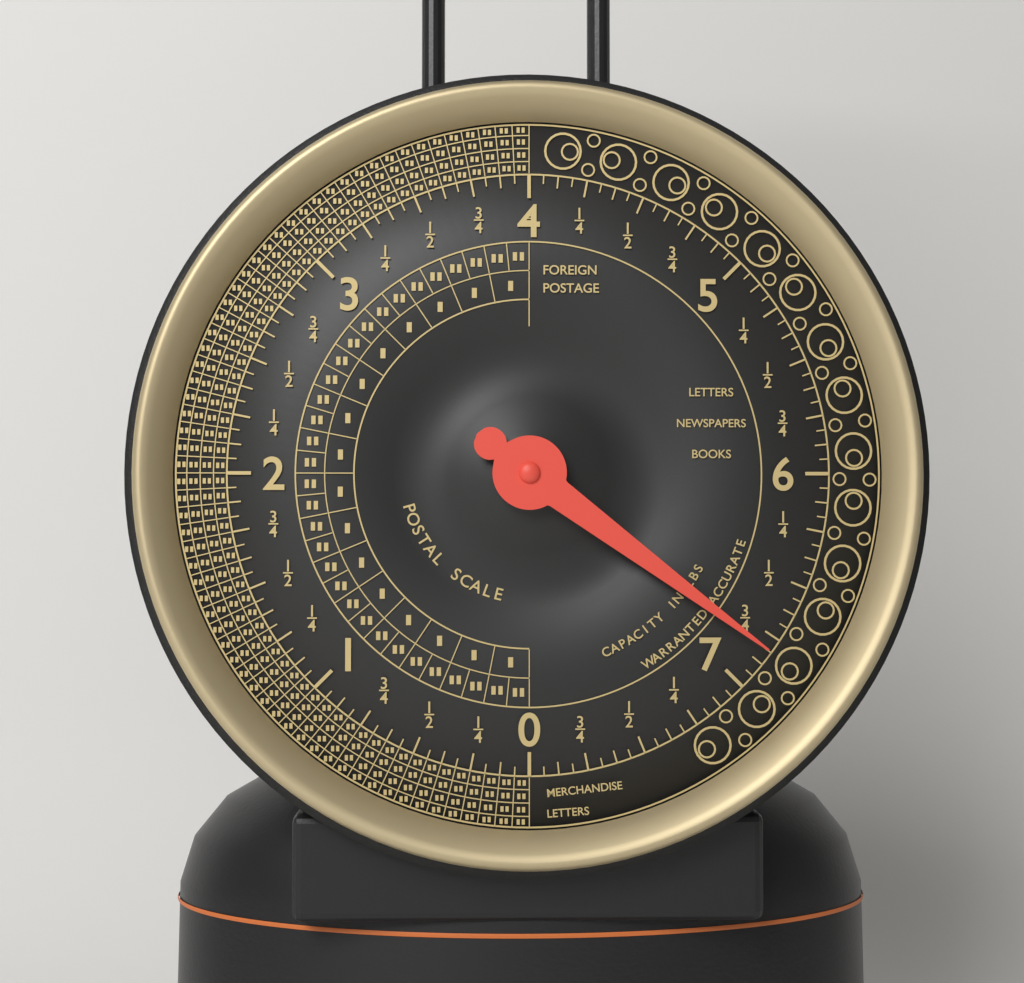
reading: 6.8125 lbs
